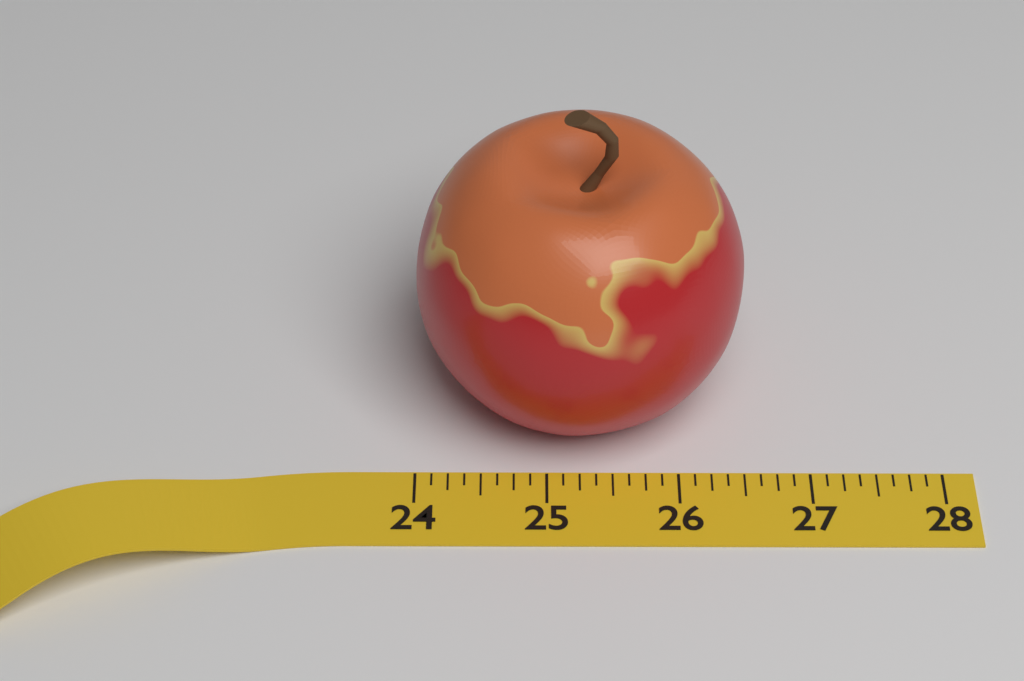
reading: 26.500 (no unit)
